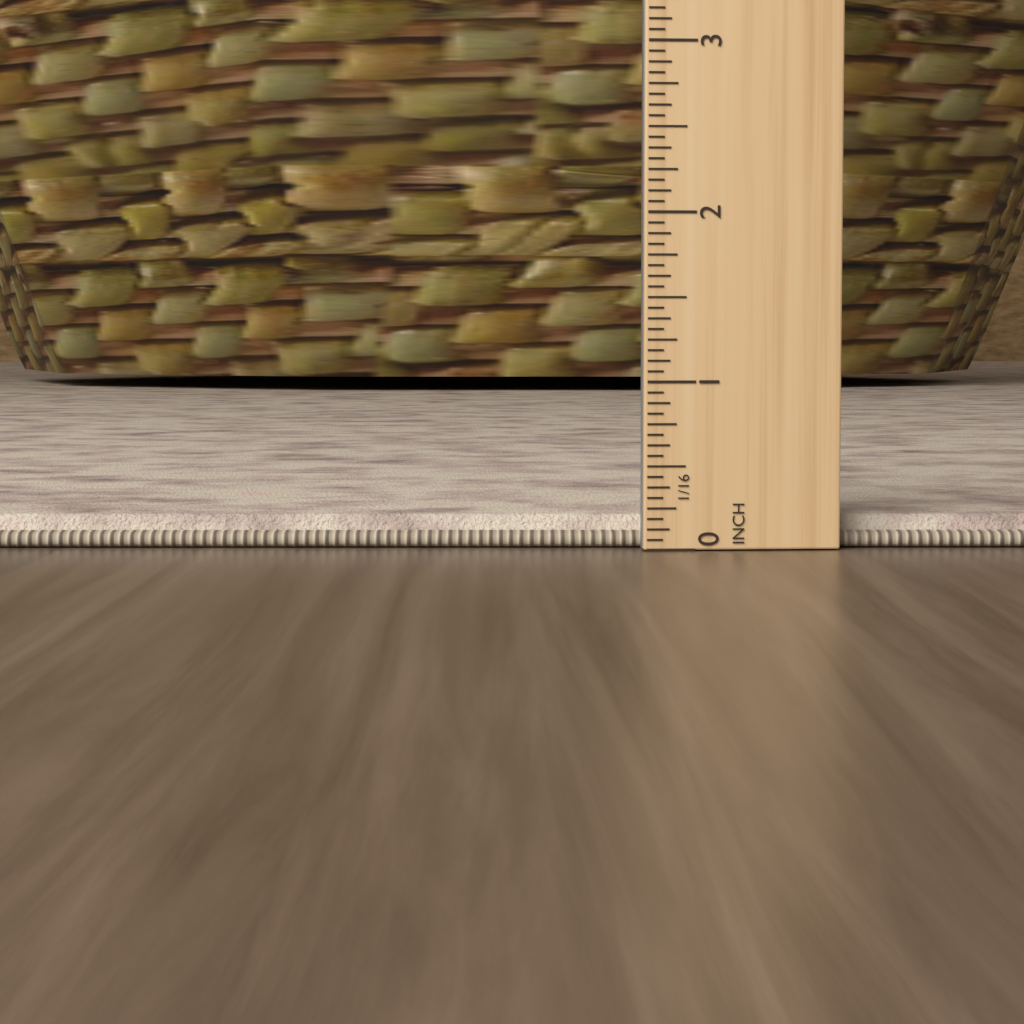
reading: 0.1875 in
